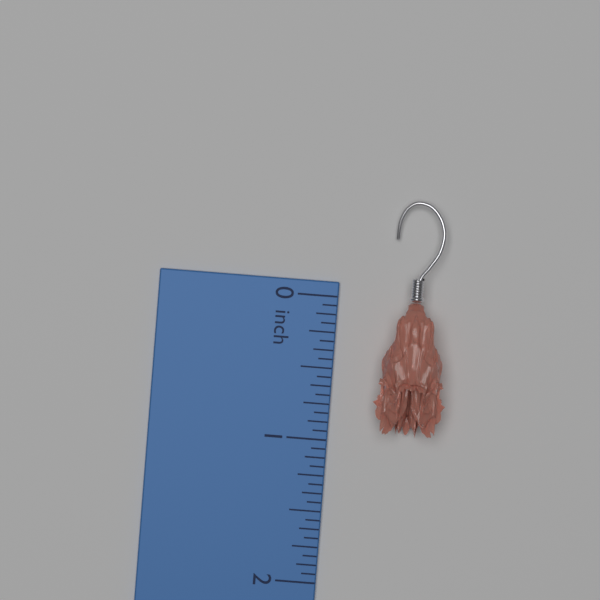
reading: 0.9375 inch
